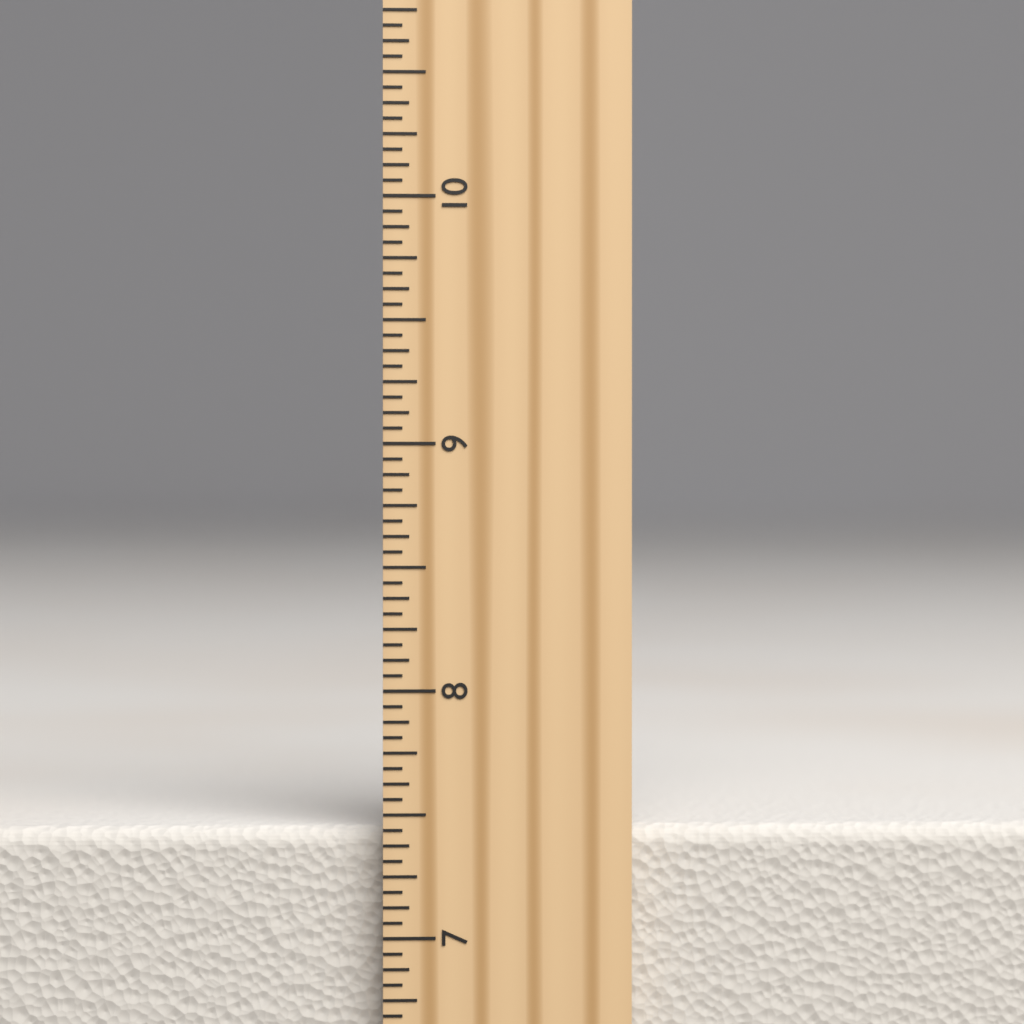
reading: 7.4375 inch
